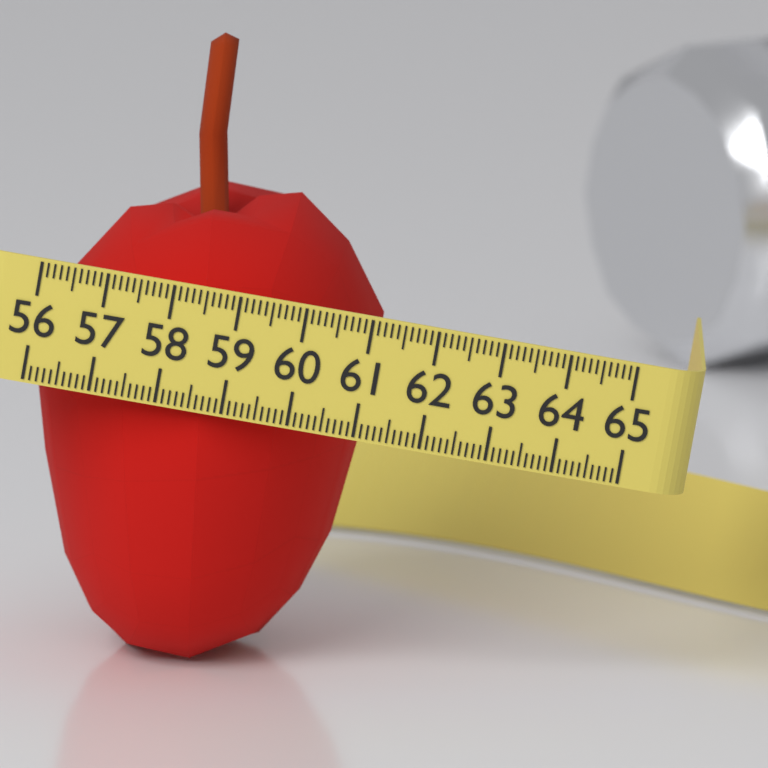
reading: 61.2 (no unit)
